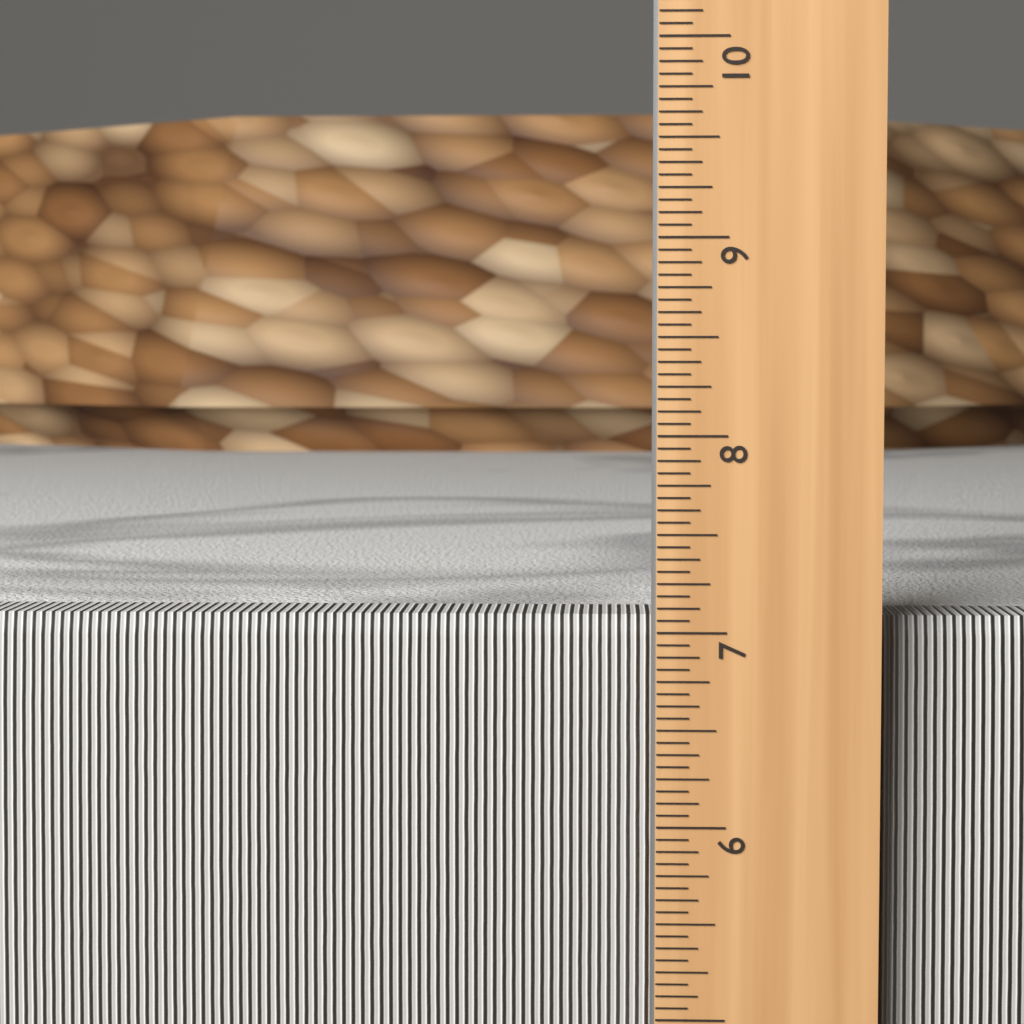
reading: 7.0625 in
